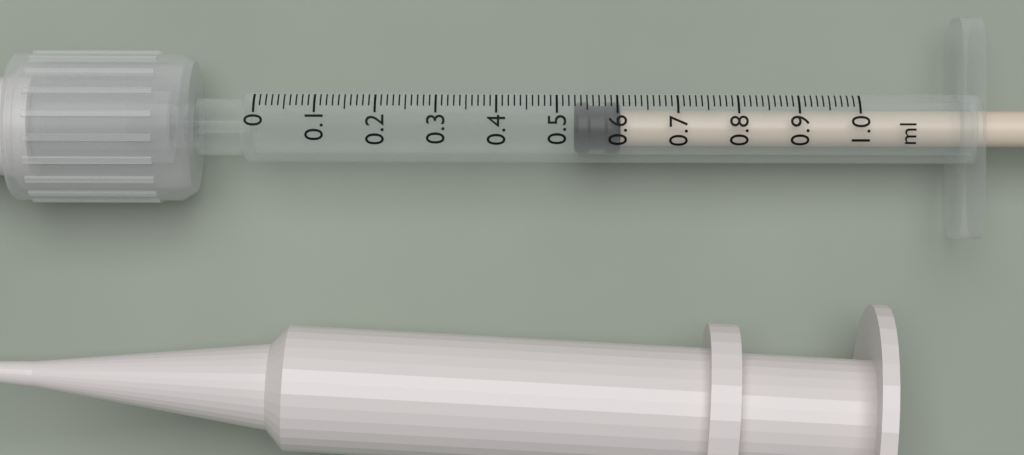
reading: 0.53 ml
